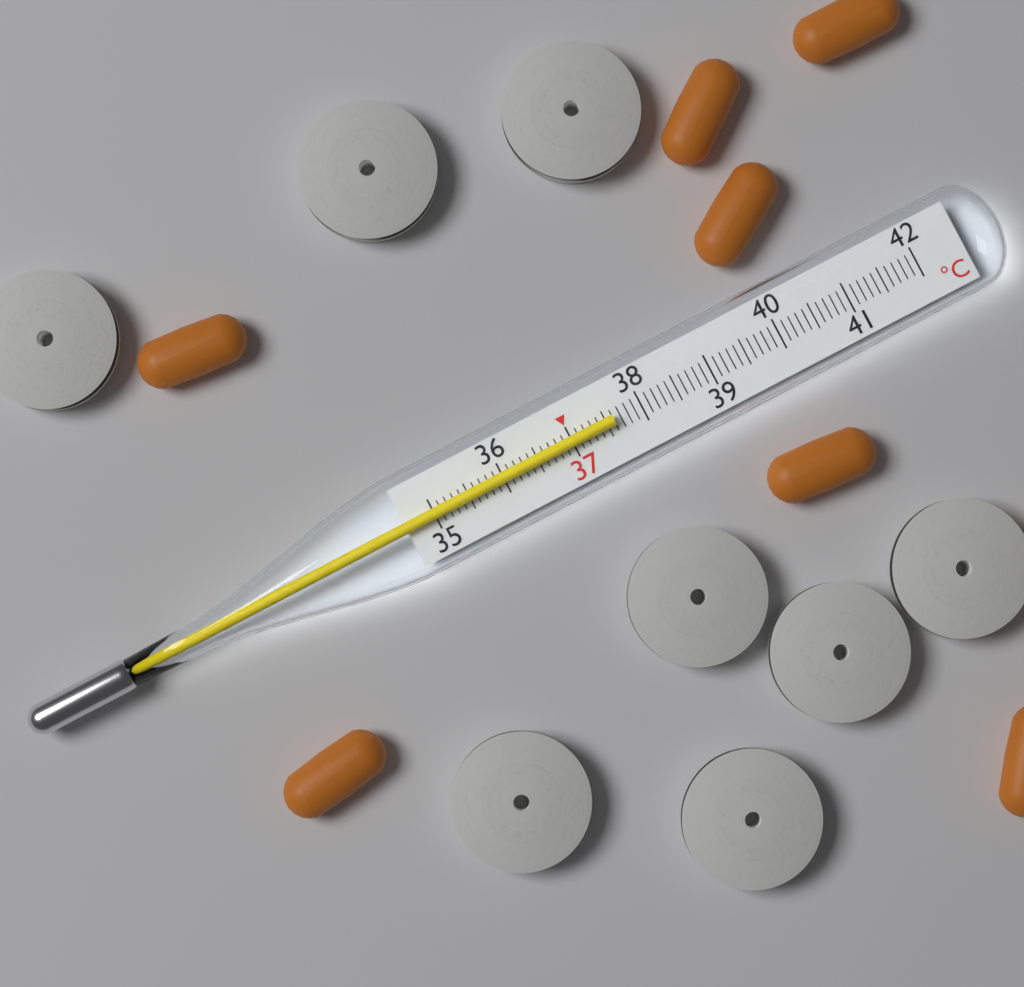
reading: 37.6 °C
